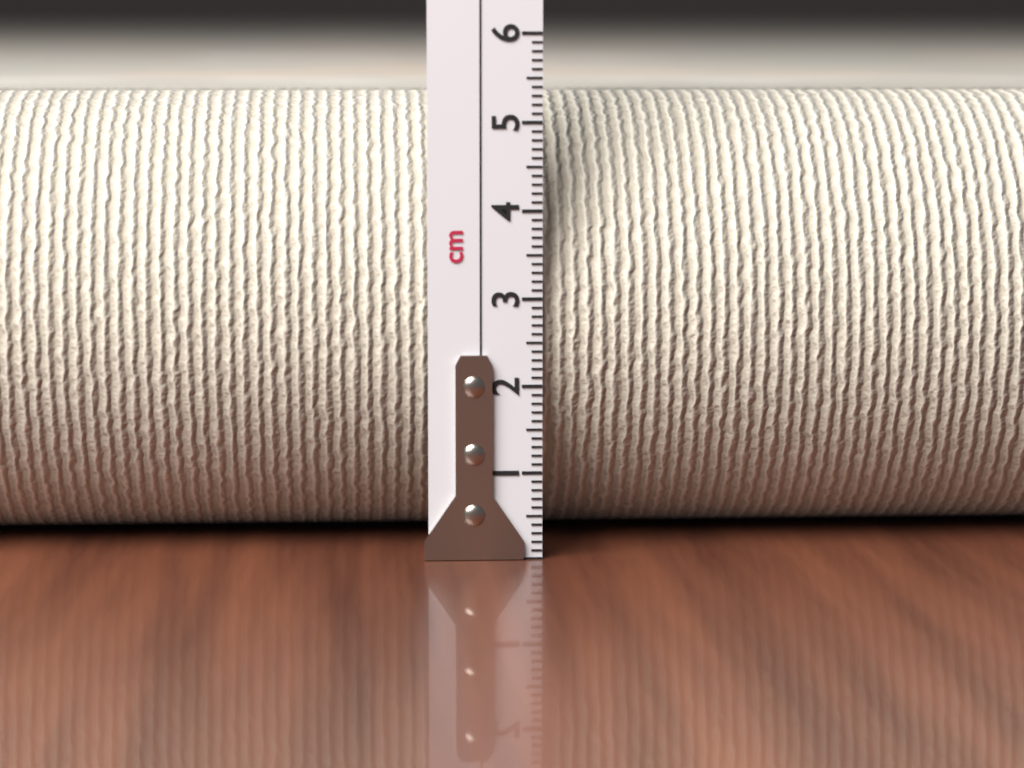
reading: 5.3 cm
